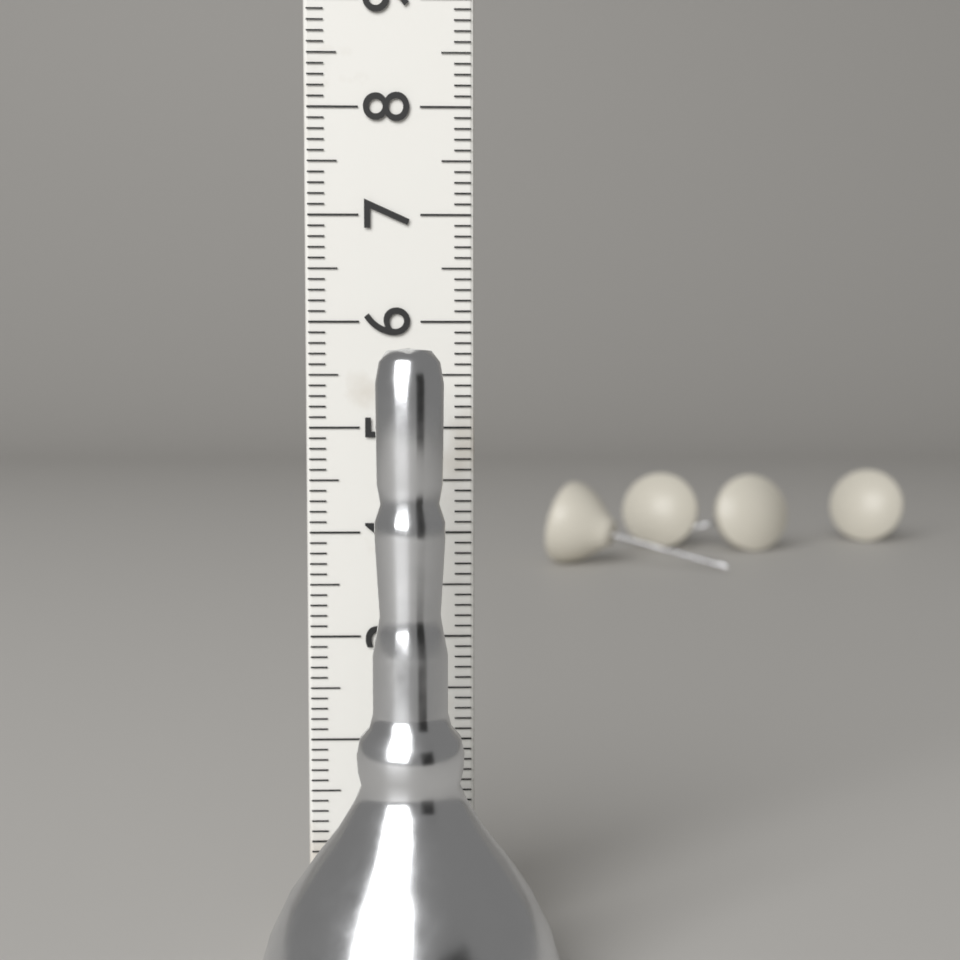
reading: 5.7 cm
